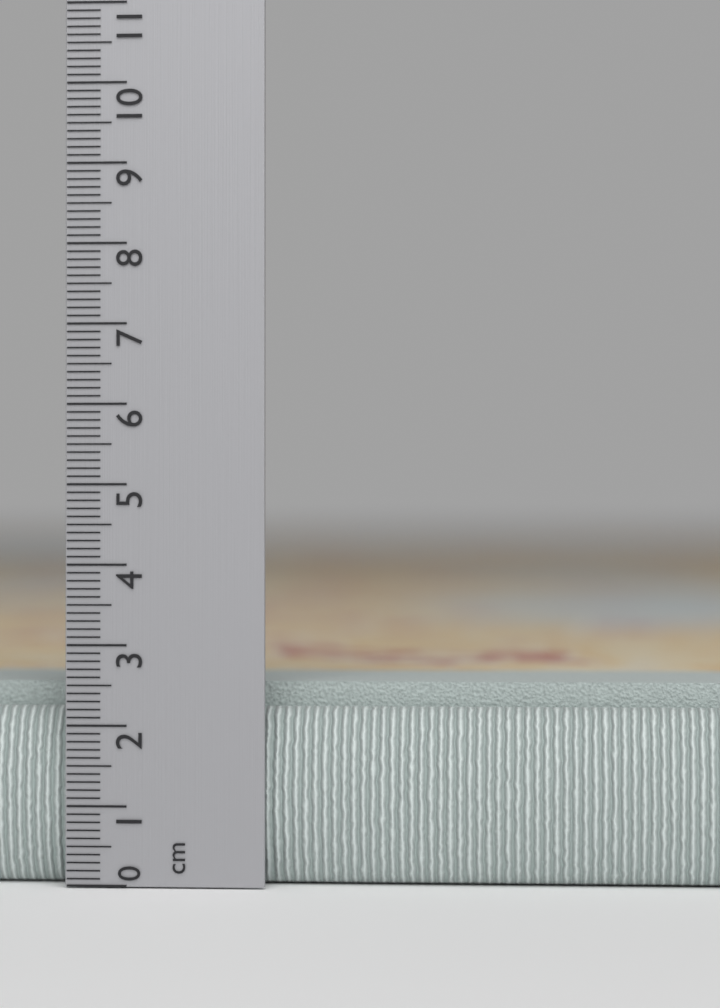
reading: 2.7 cm
